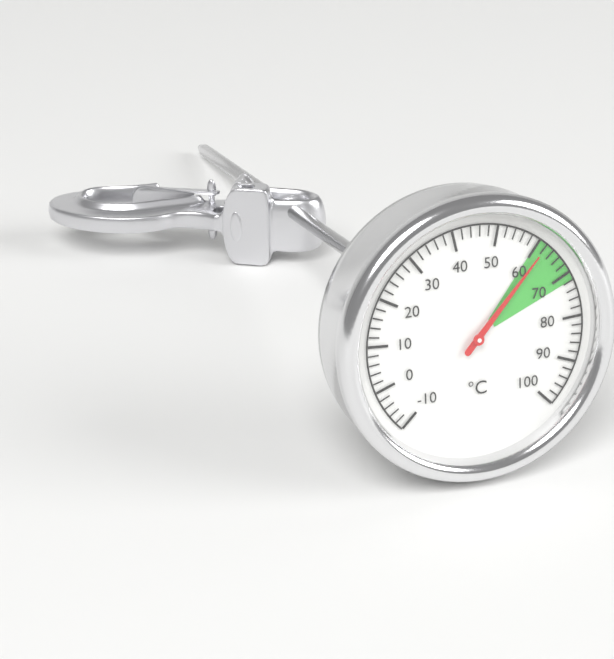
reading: 62 °C
